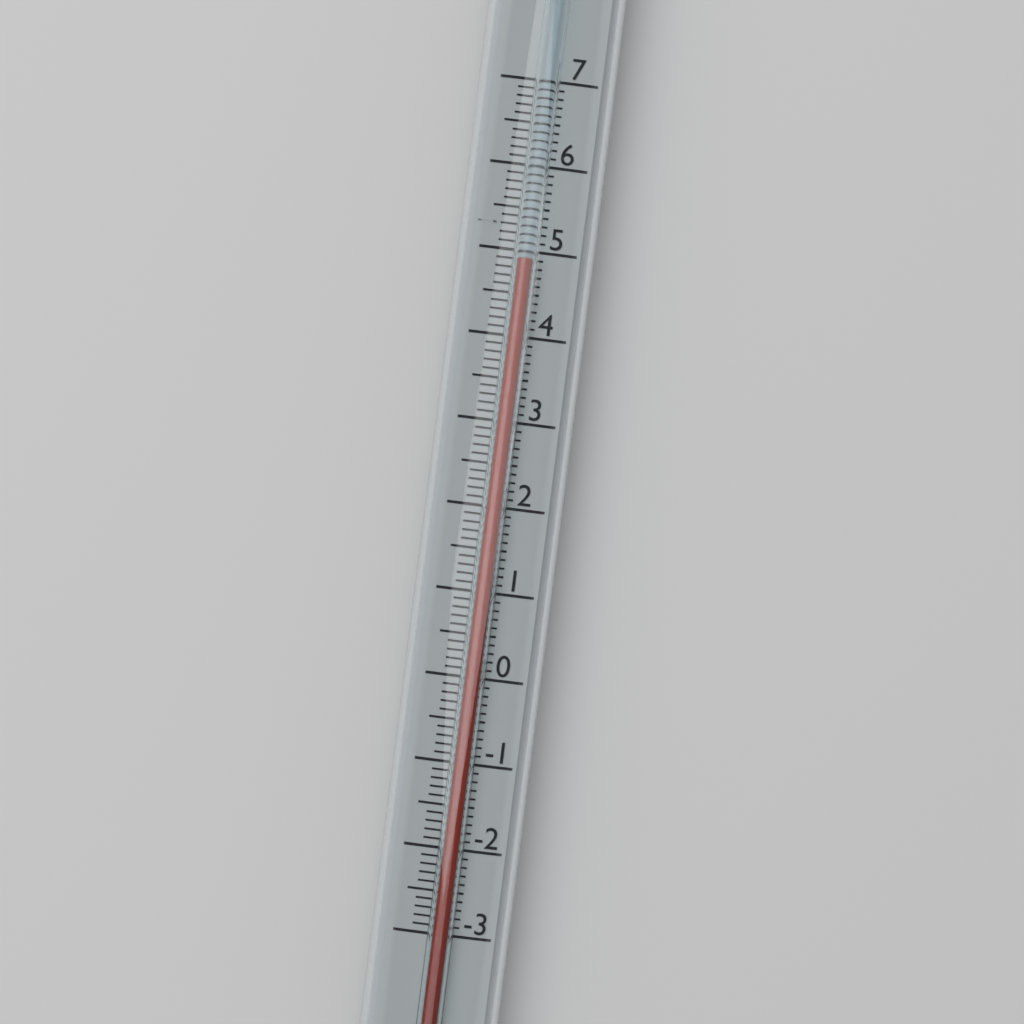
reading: 4.9 (no unit)
